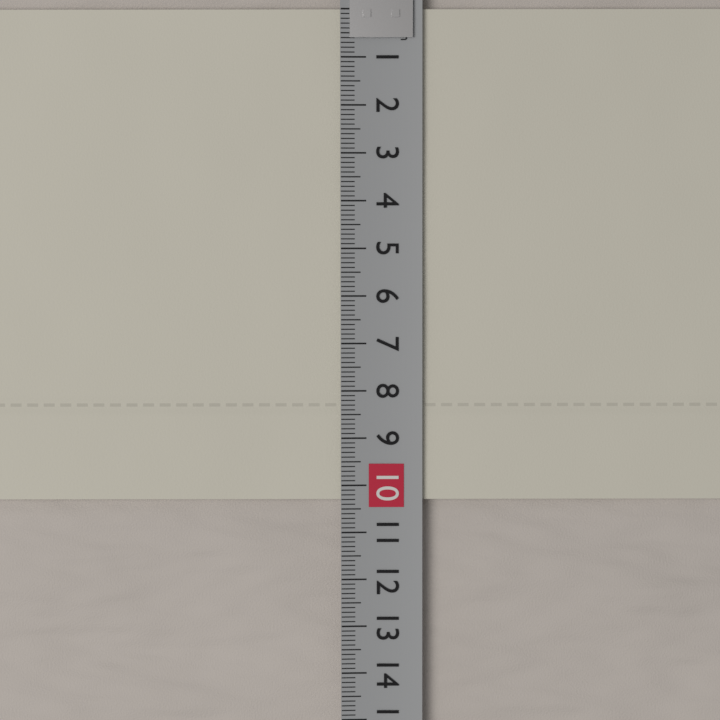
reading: 10.3 cm
